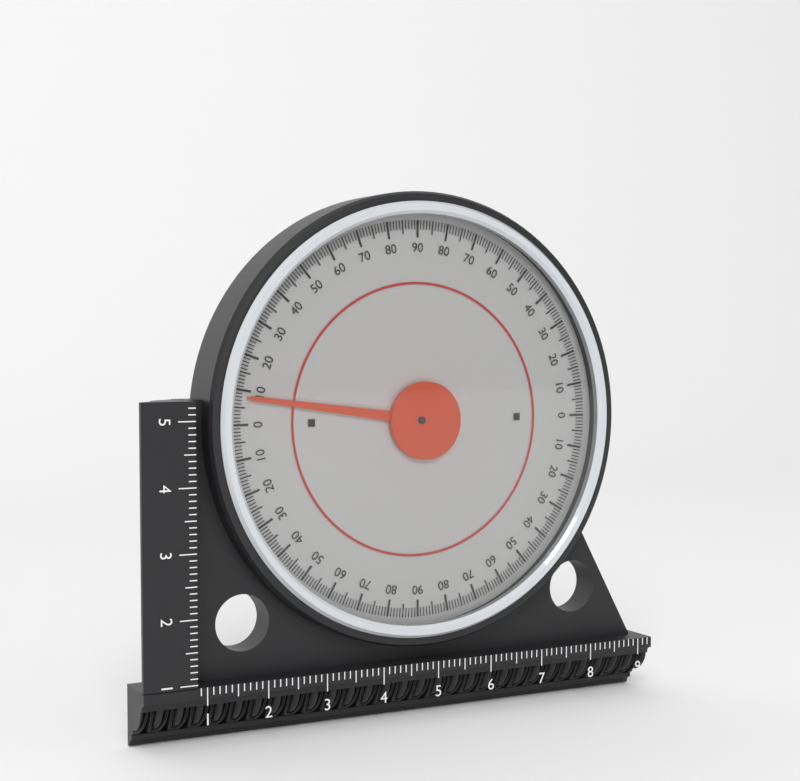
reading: 8 (no unit)
